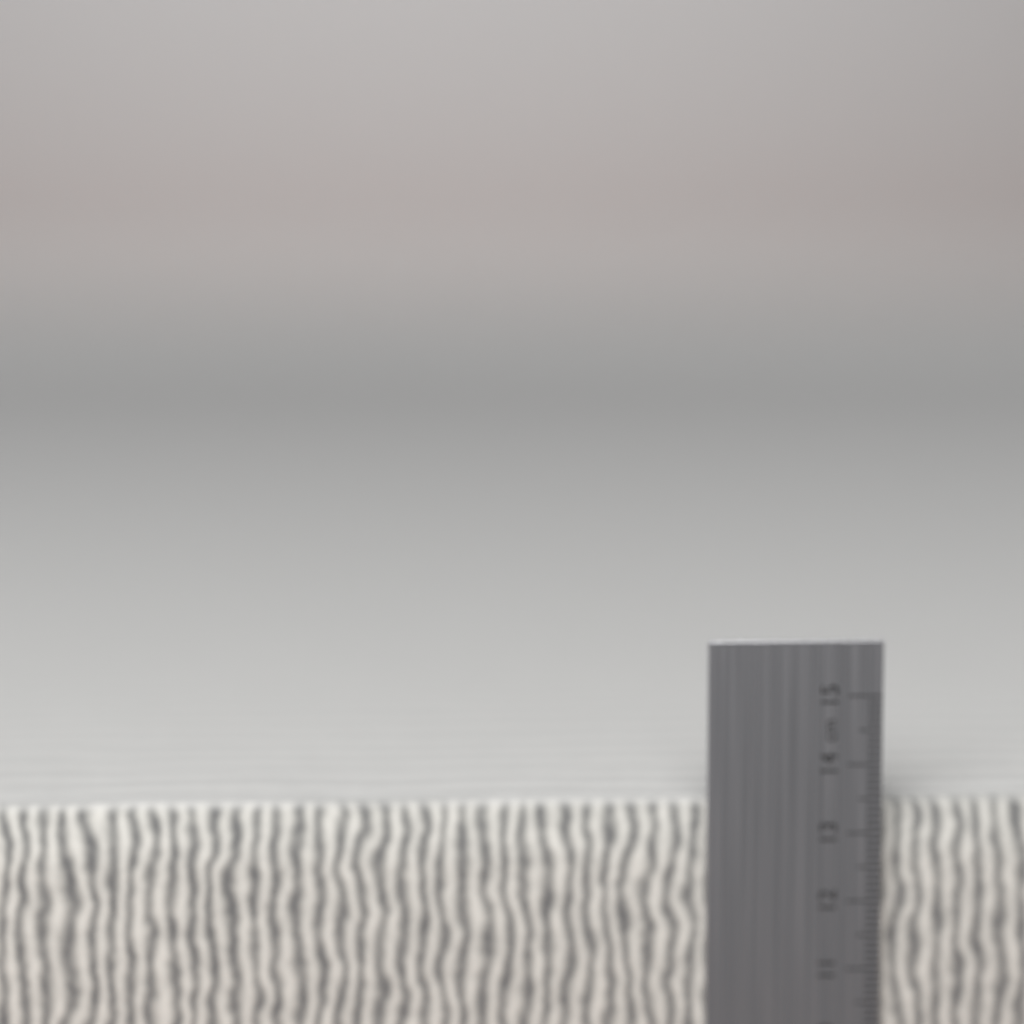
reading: 13.4 cm
